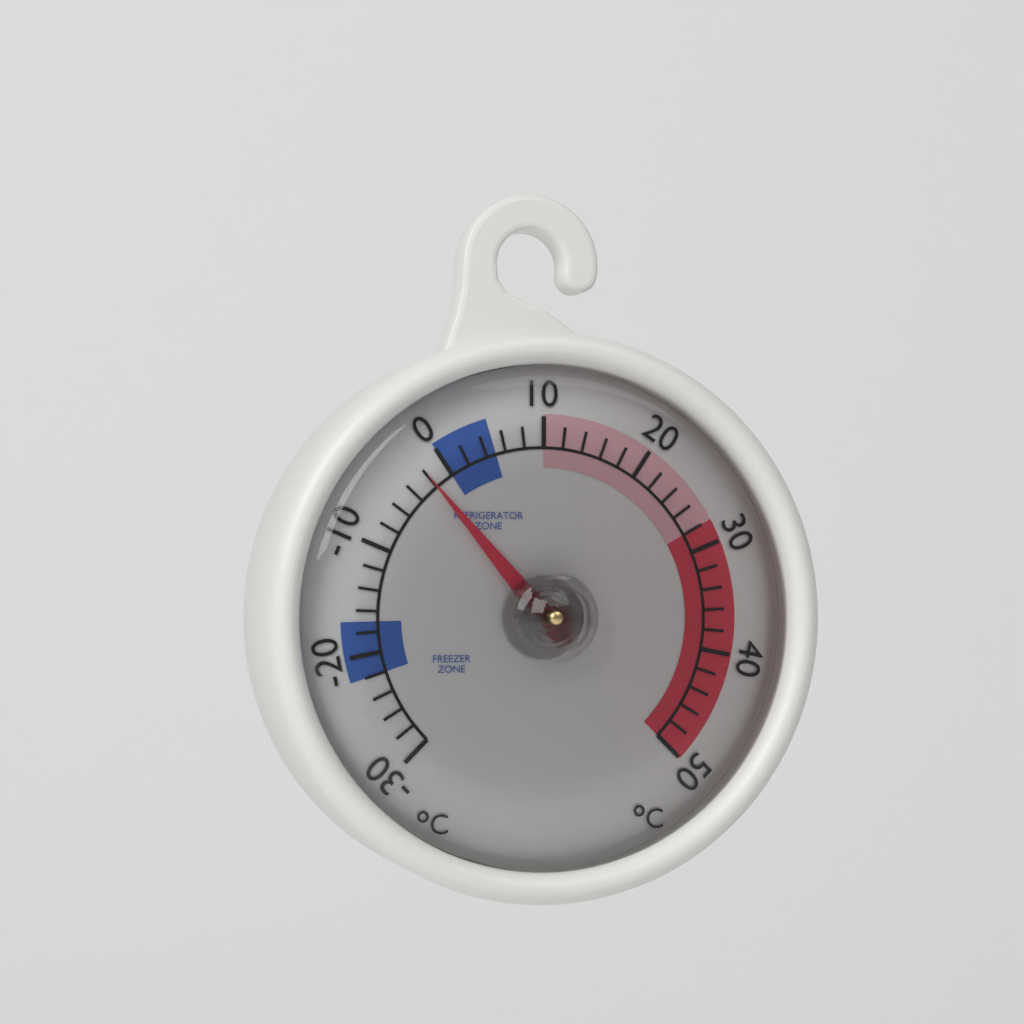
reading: -2 °C
